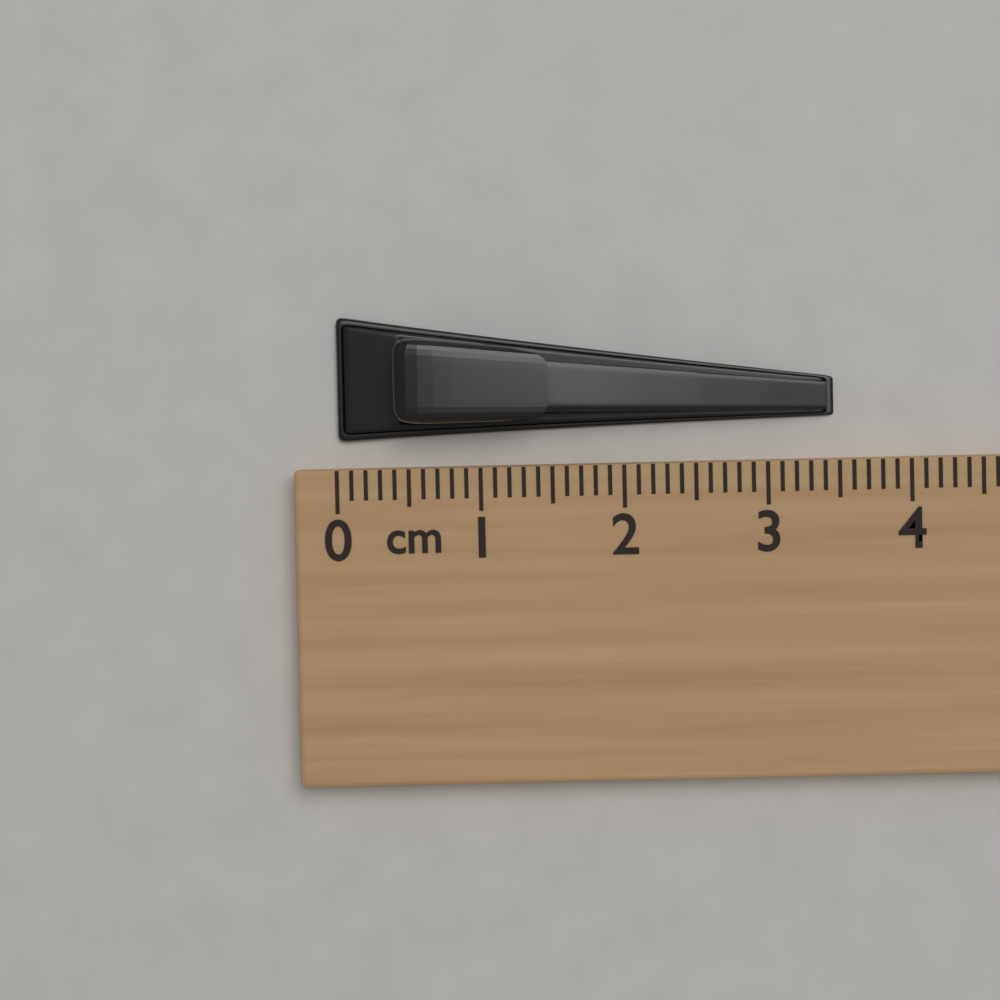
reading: 3.5 cm
